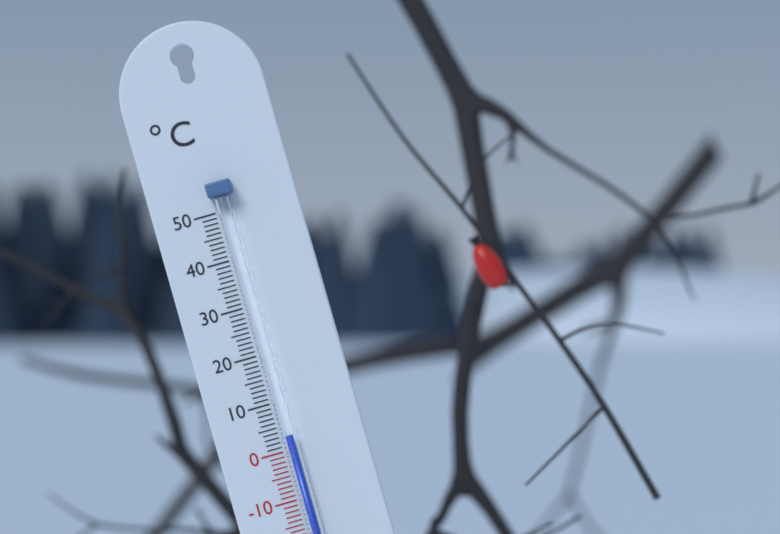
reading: 3 °C
